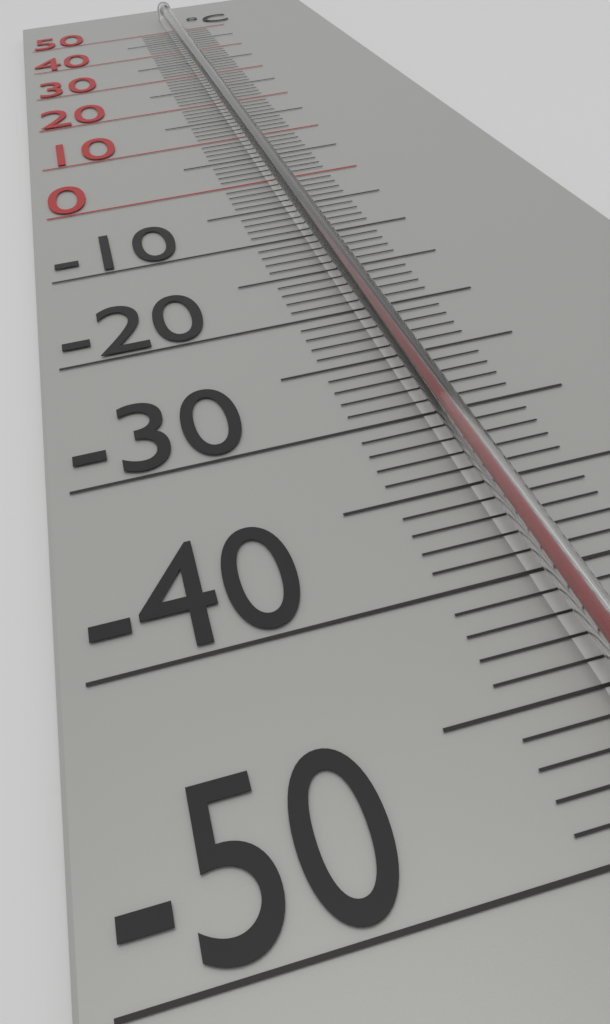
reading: -9 °C
